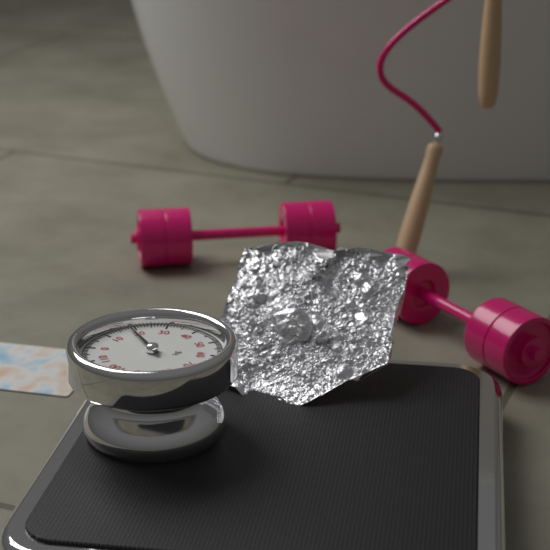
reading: 18 kg
